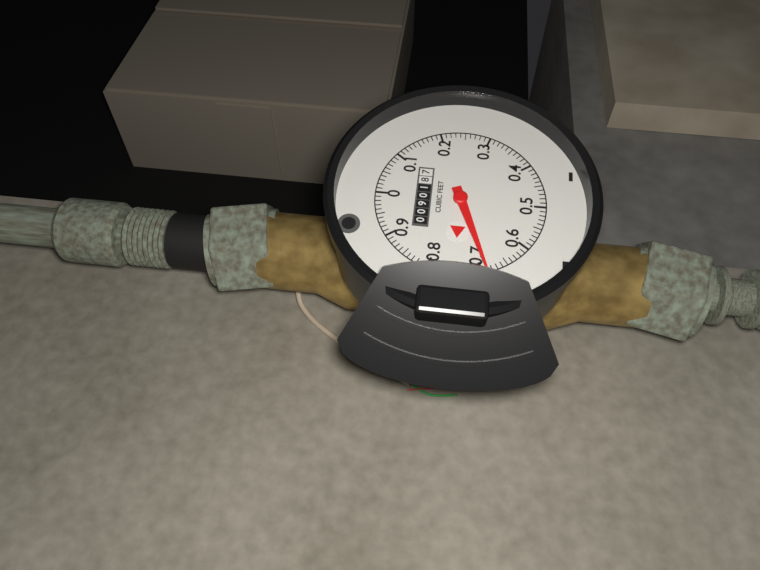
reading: 0.69 cubic feet
